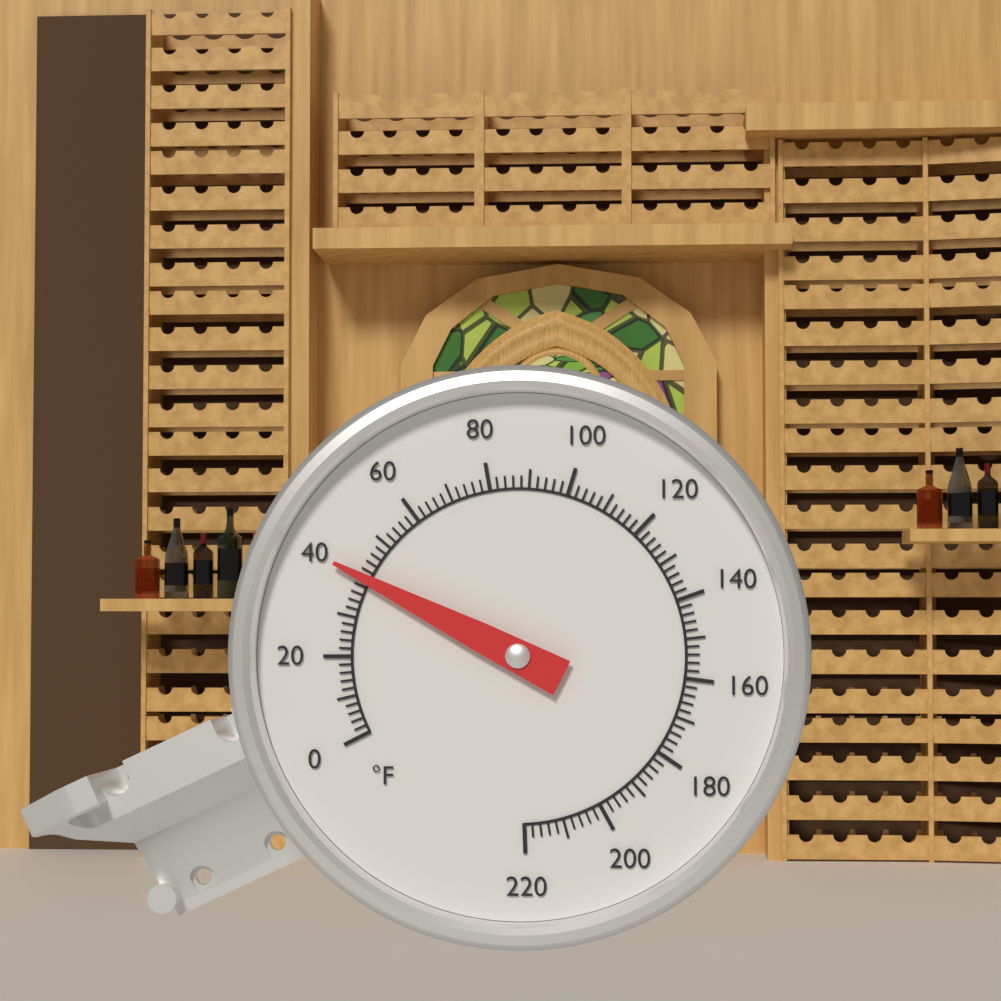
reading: 40 °F
